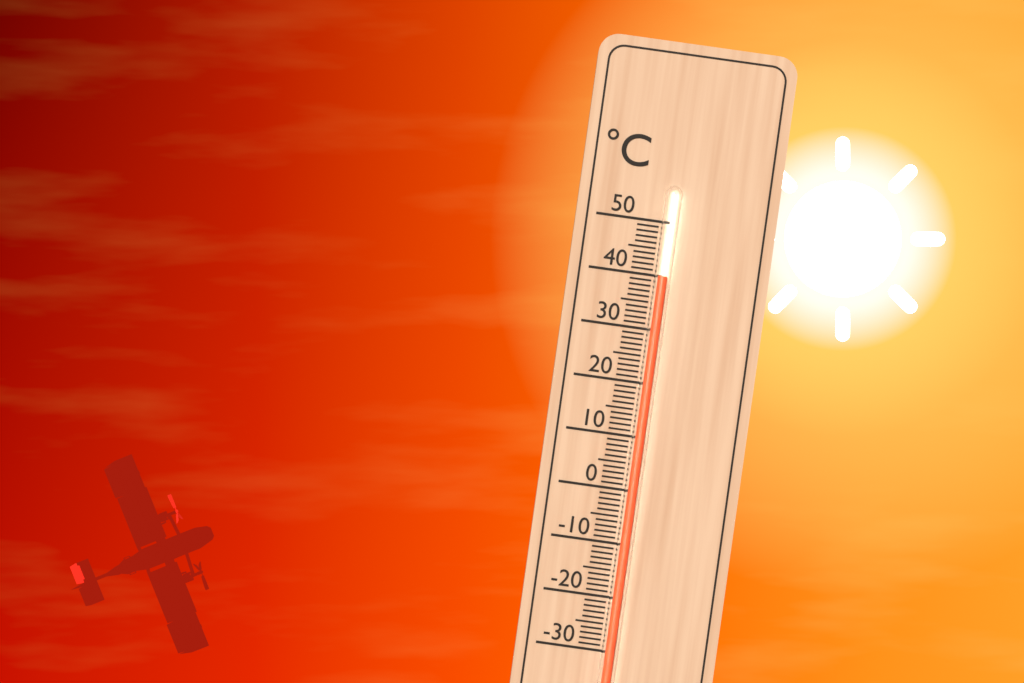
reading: 40 °C
